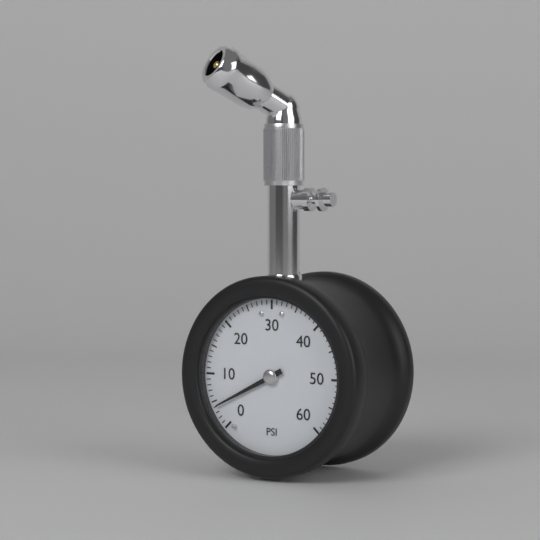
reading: 4 psi
